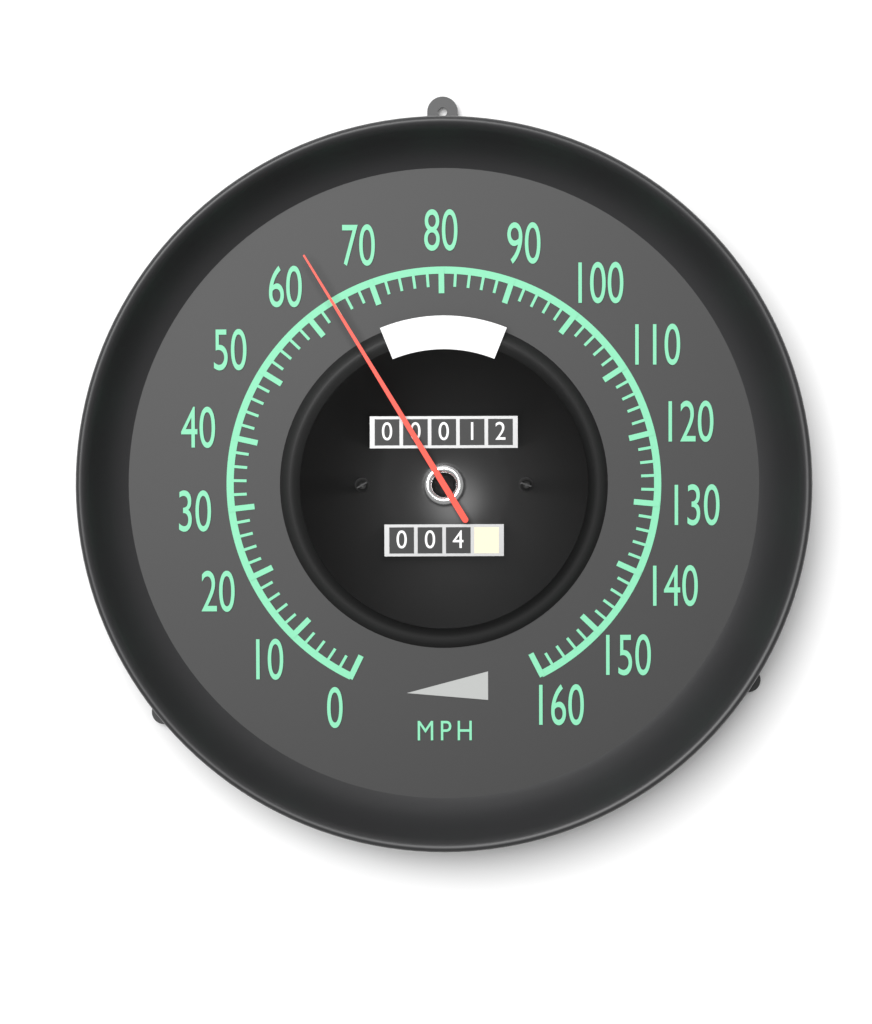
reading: 64 mph
